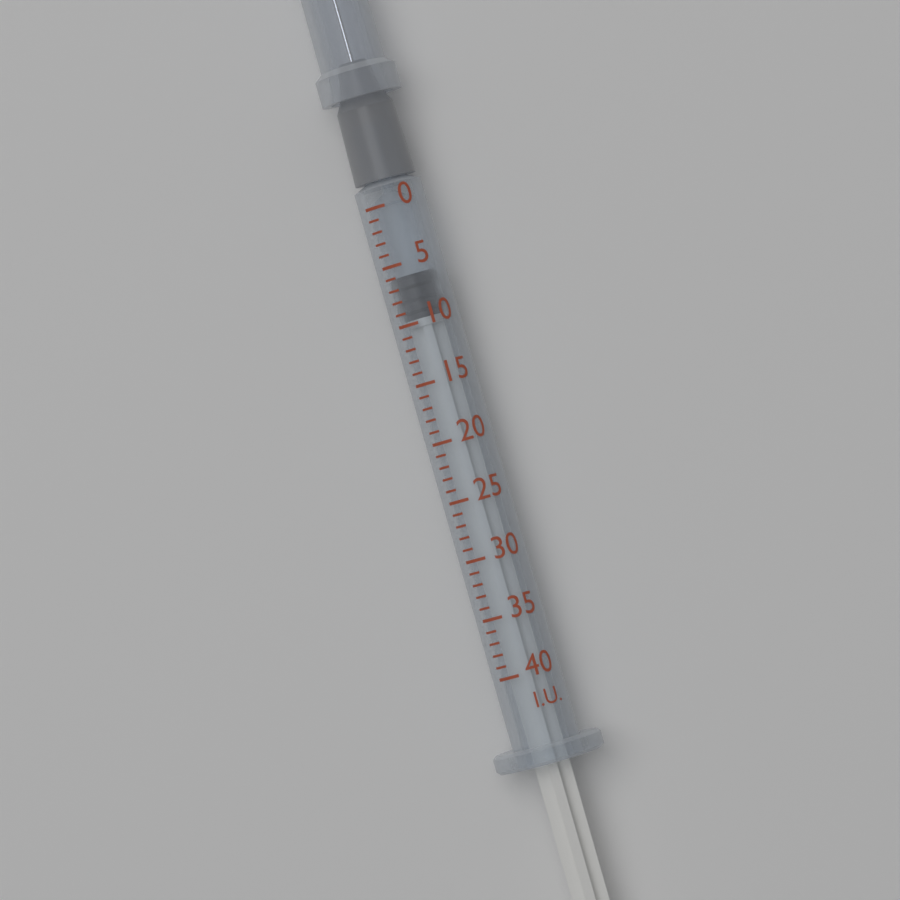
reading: 6 I.U.
